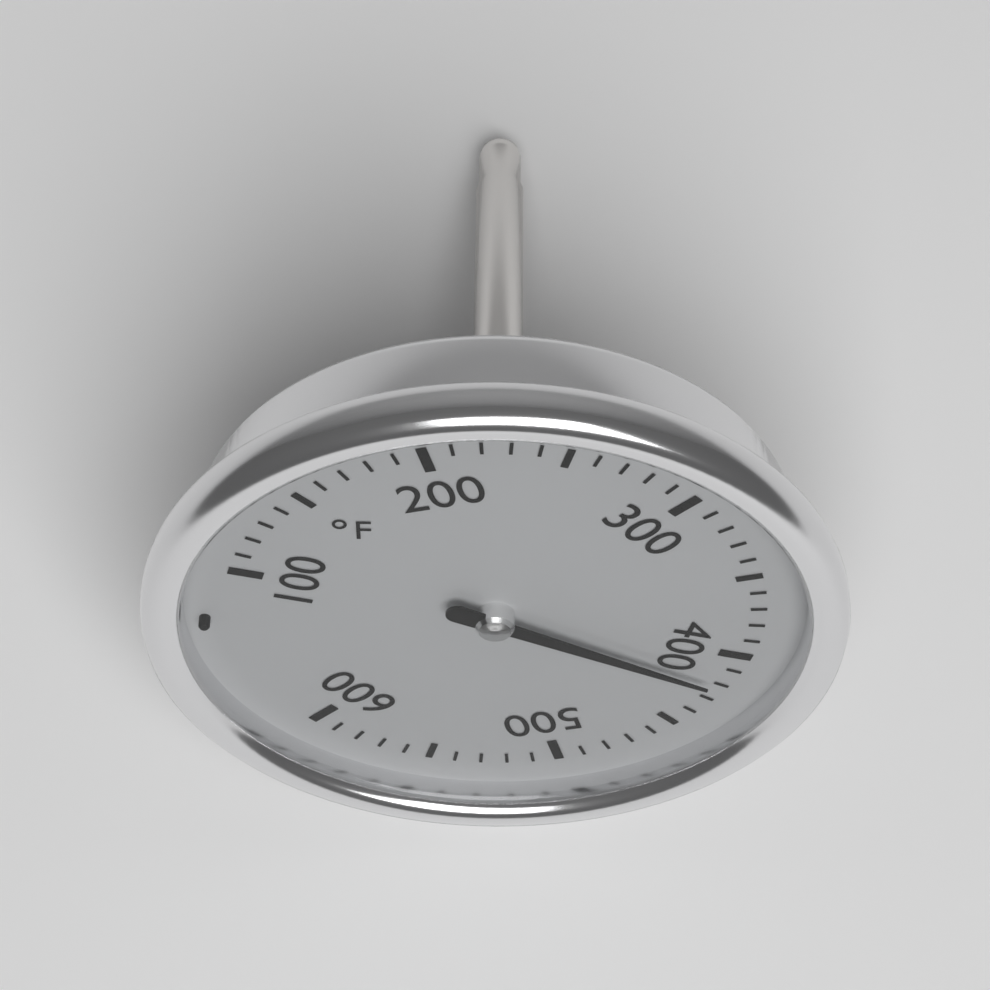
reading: 420 °F
